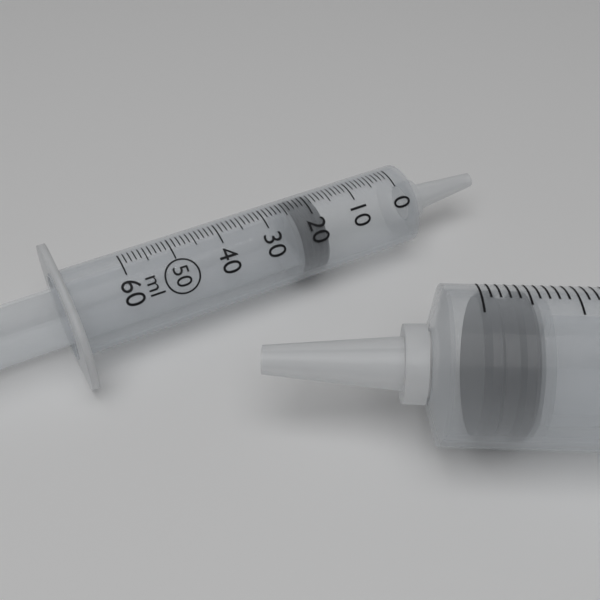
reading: 18 ml
